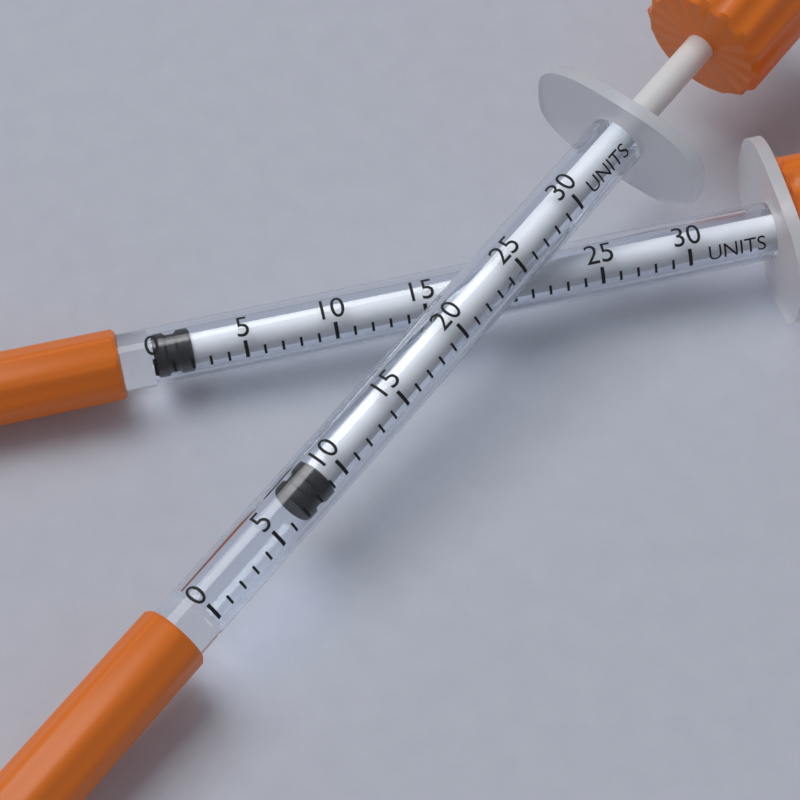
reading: 7 units
